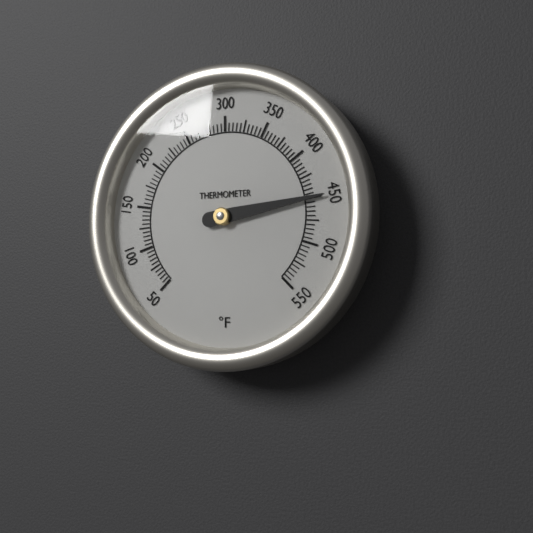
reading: 450 °F
